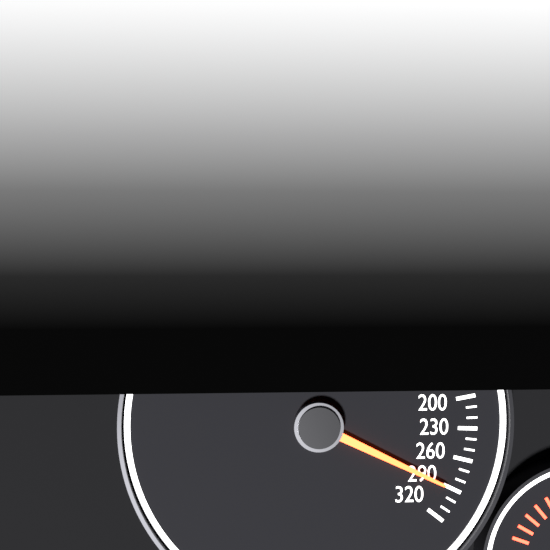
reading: 290 km/h
